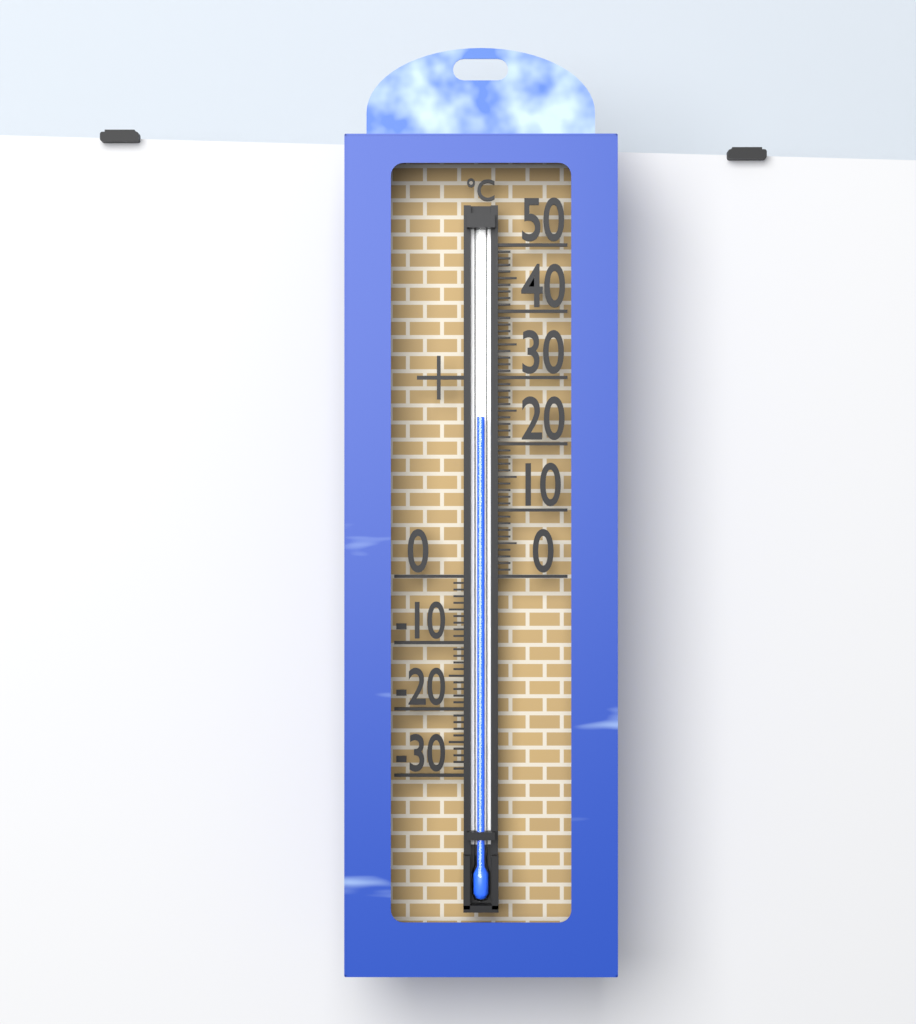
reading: 24 °C
